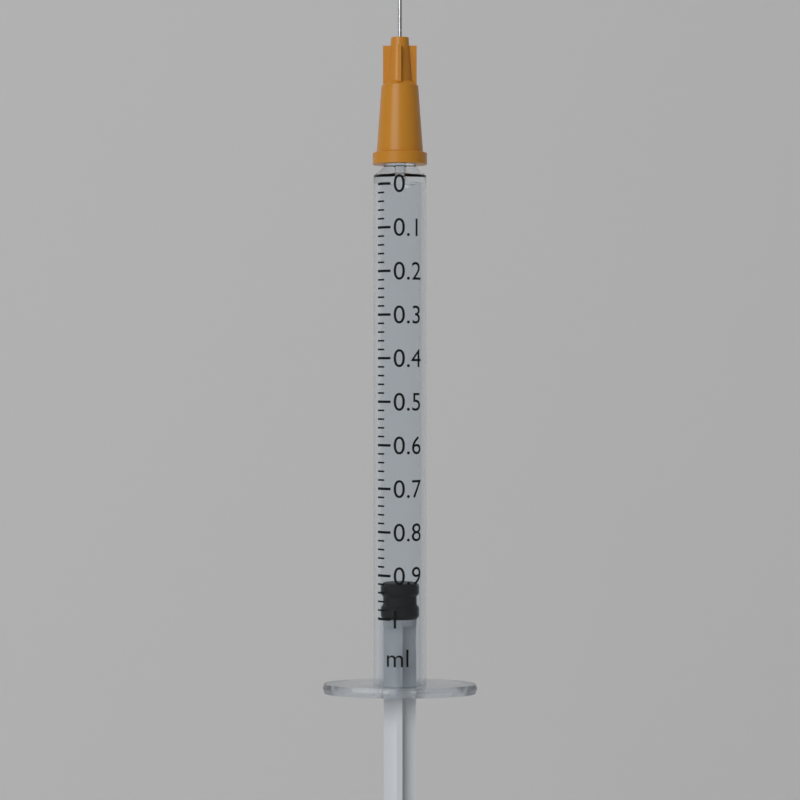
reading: 0.92 ml
